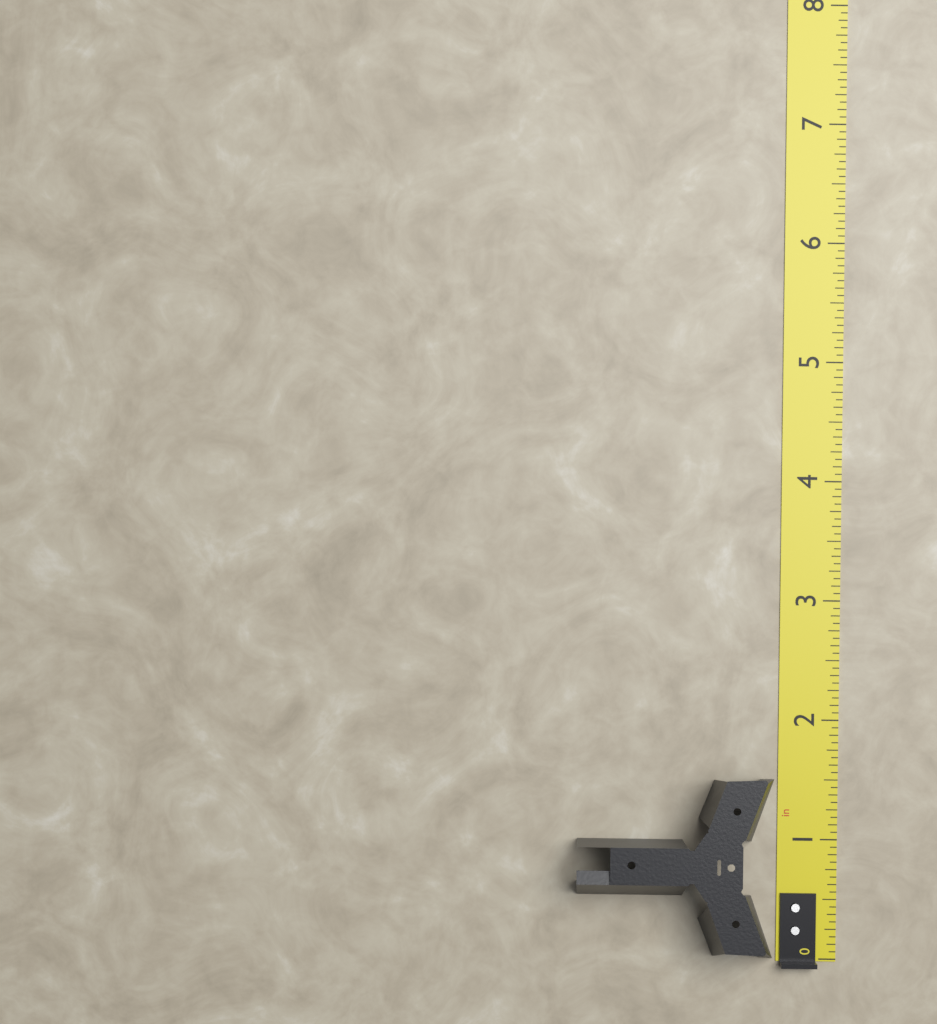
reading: 1.5625 in
